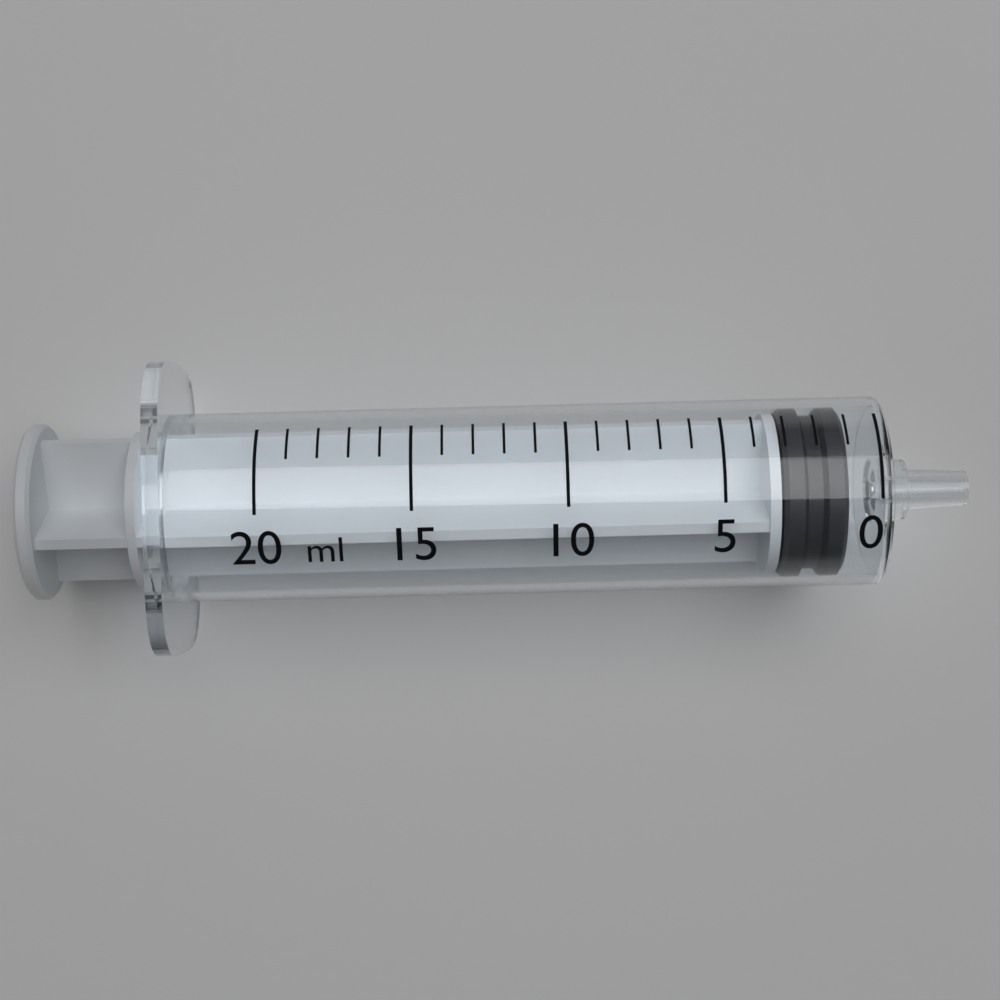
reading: 1 ml
